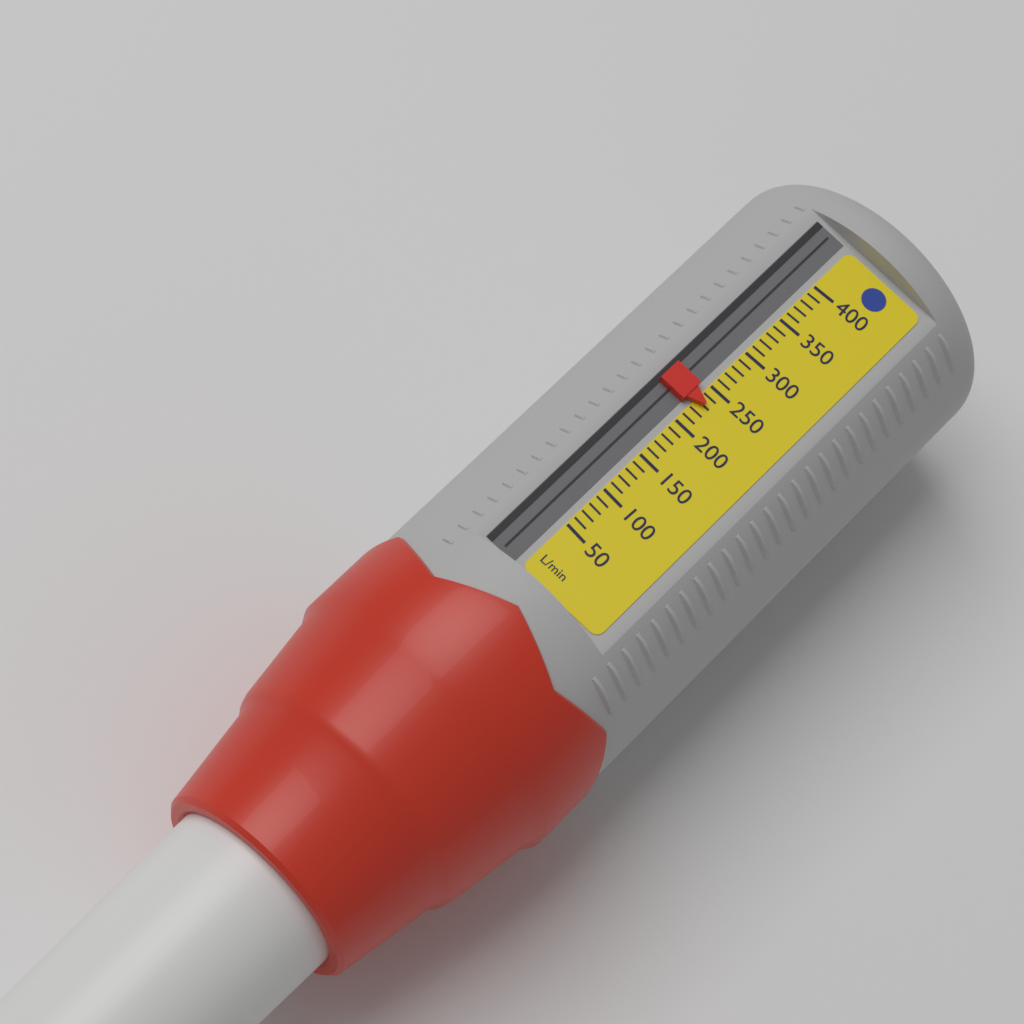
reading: 230 L/min
